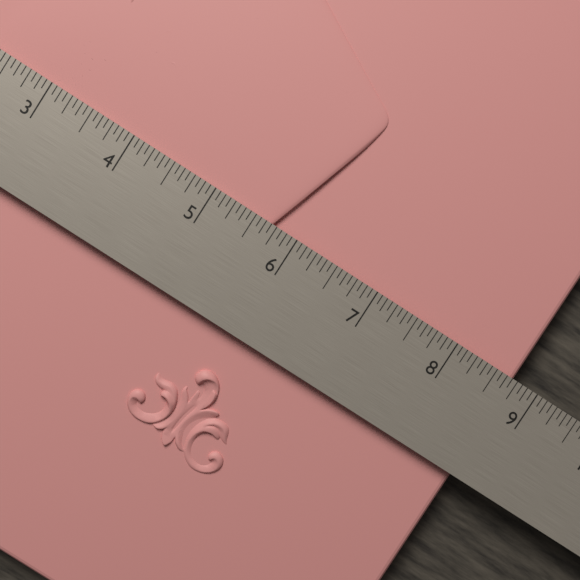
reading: 8.7500 in
